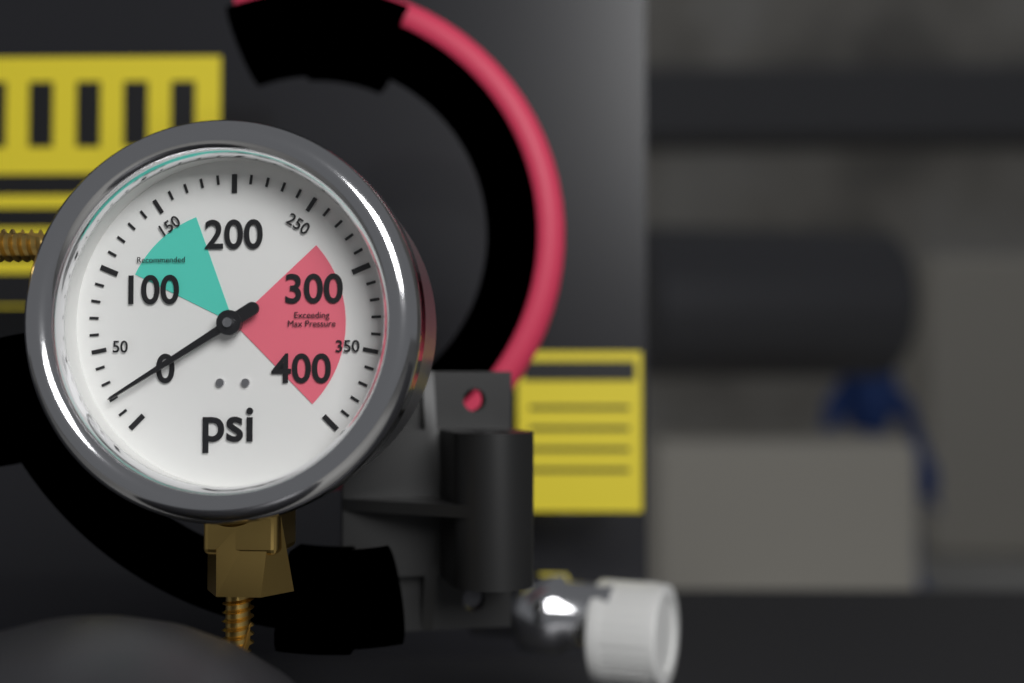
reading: 20 psi
